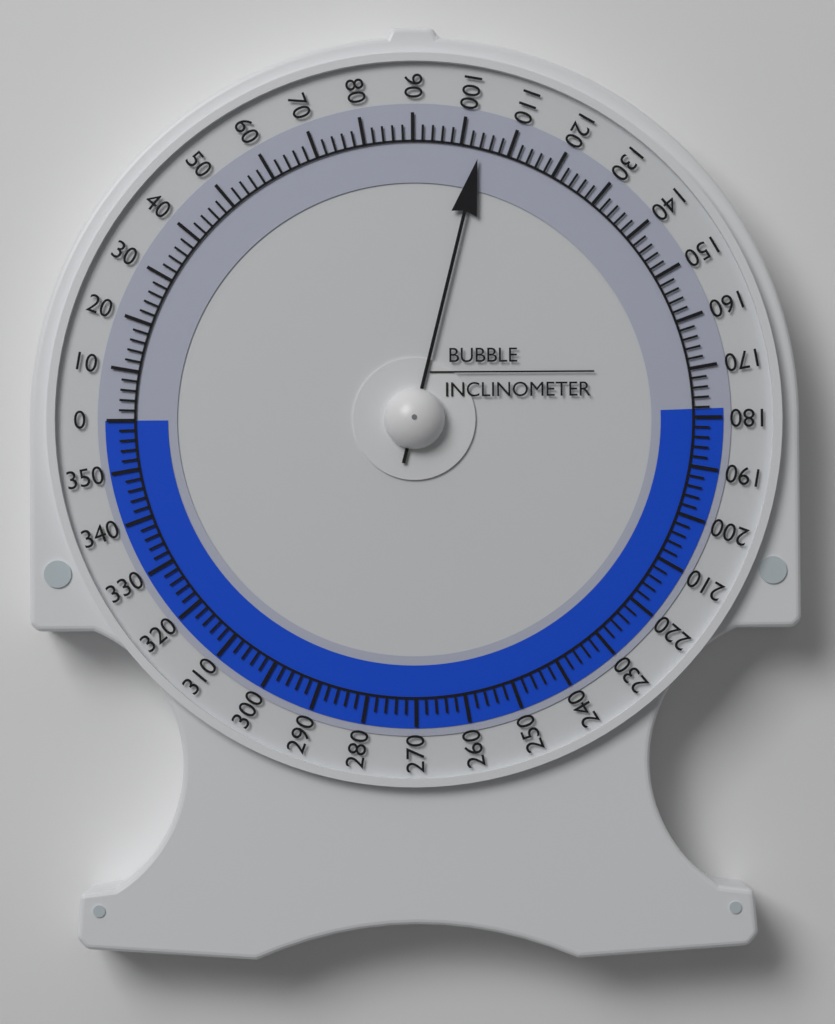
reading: 104 (no unit)
